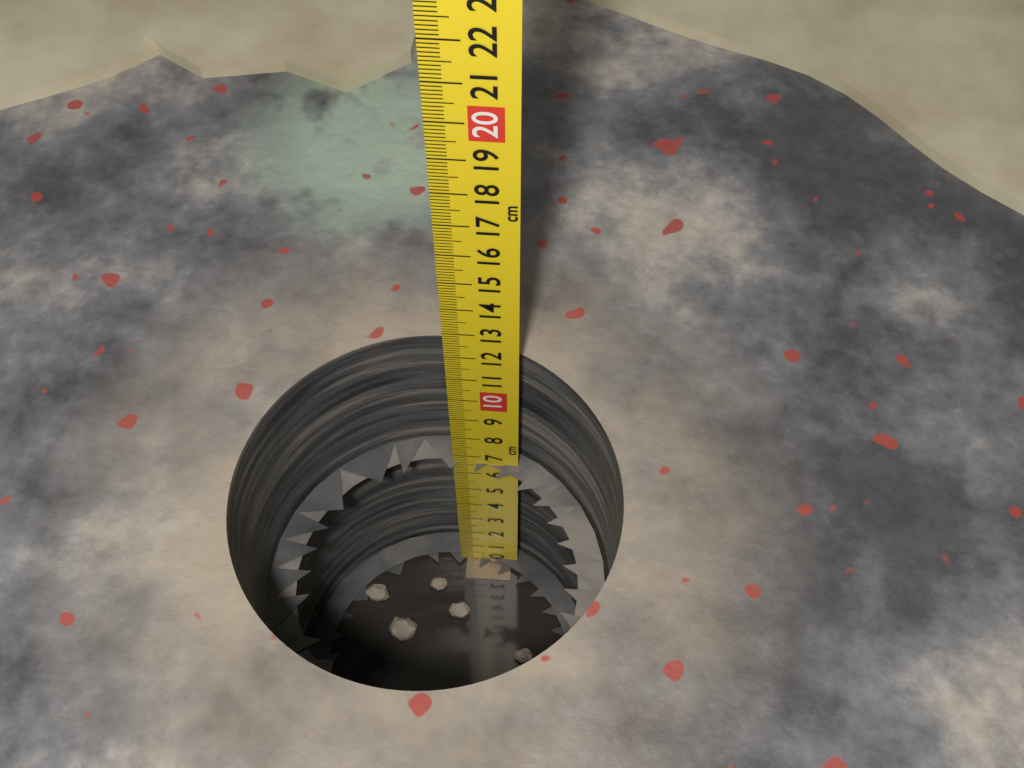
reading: 6.6 cm
